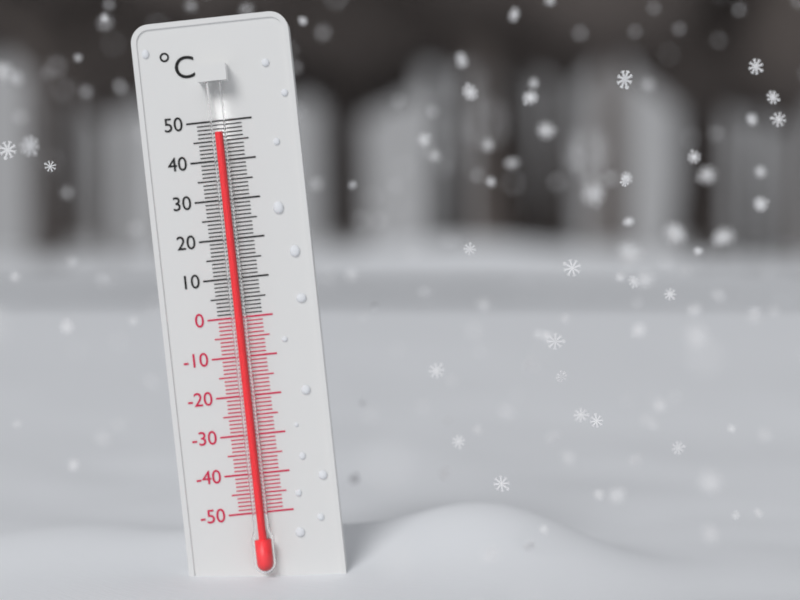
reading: 47 °C
